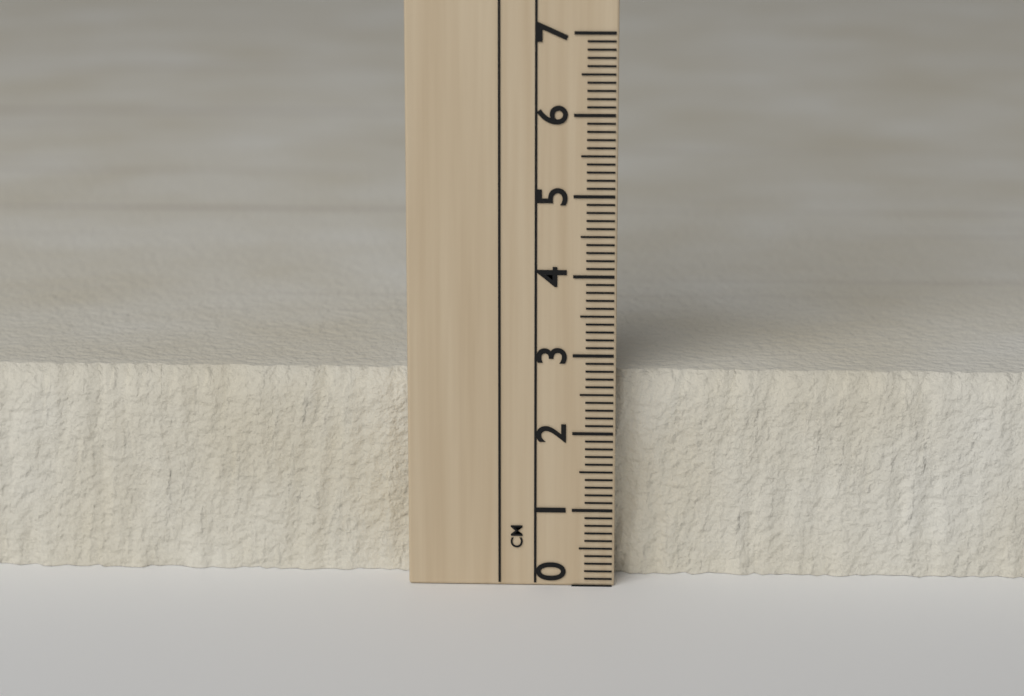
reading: 2.7 cm
